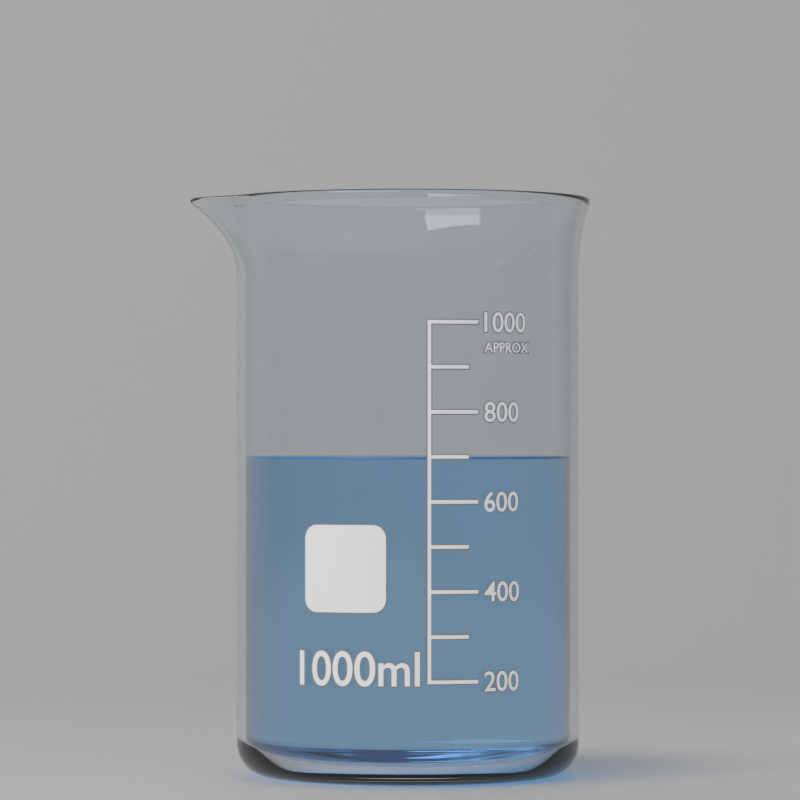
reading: 700 ml
